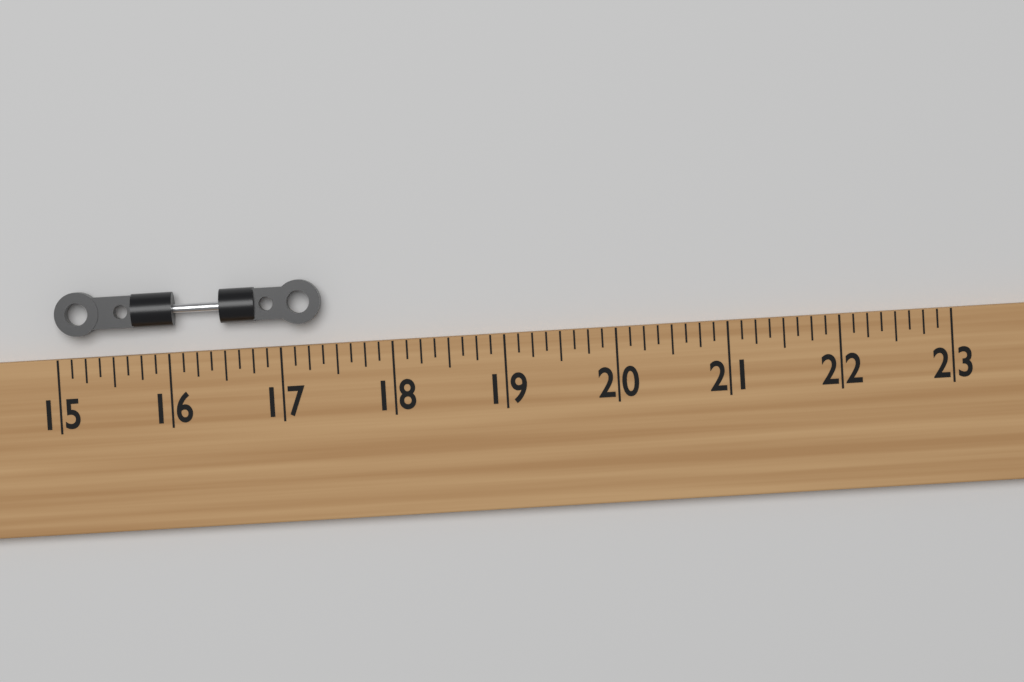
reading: 17.375 (no unit)
